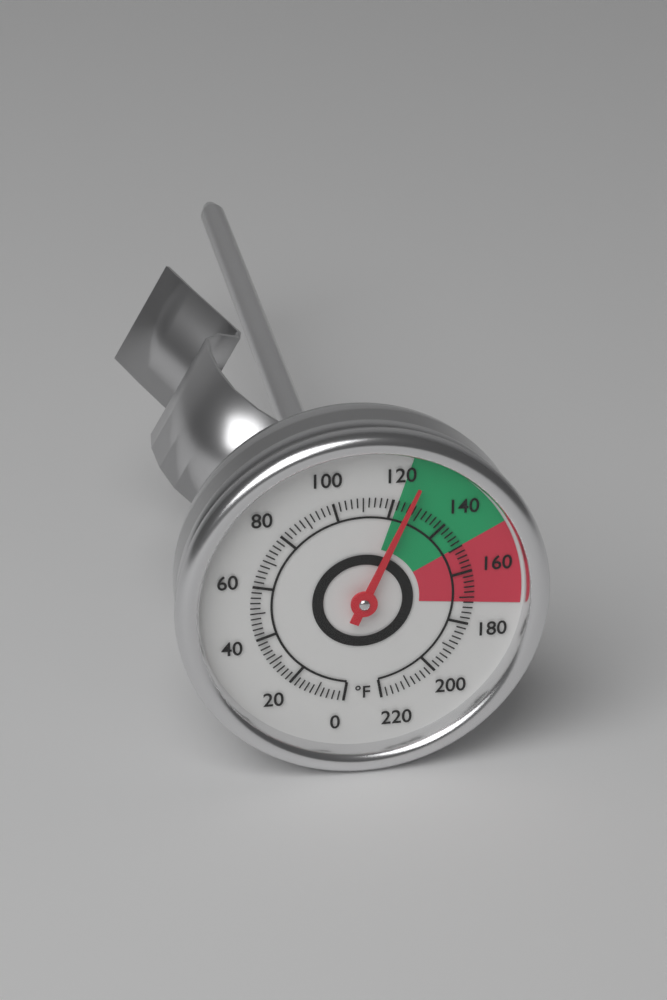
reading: 126 °F
